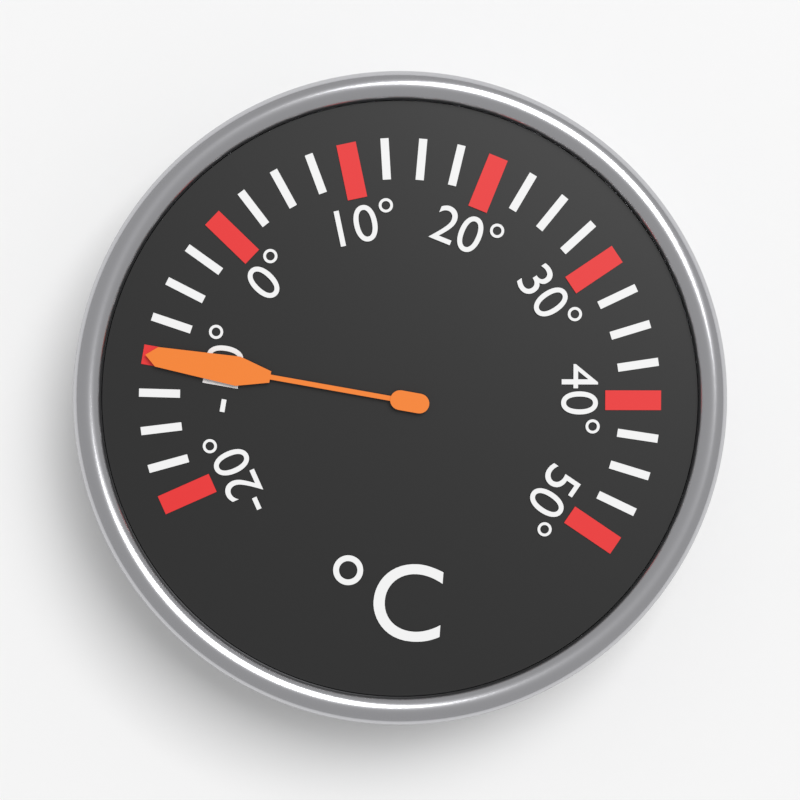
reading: -10.0 °C
